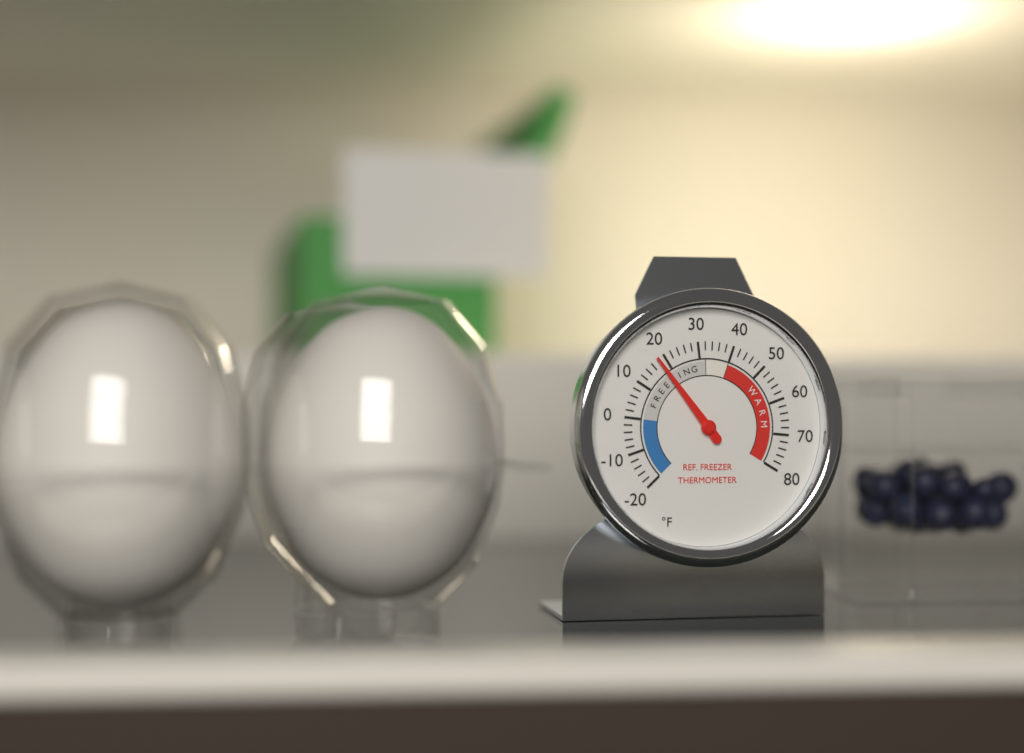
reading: 18 °F
